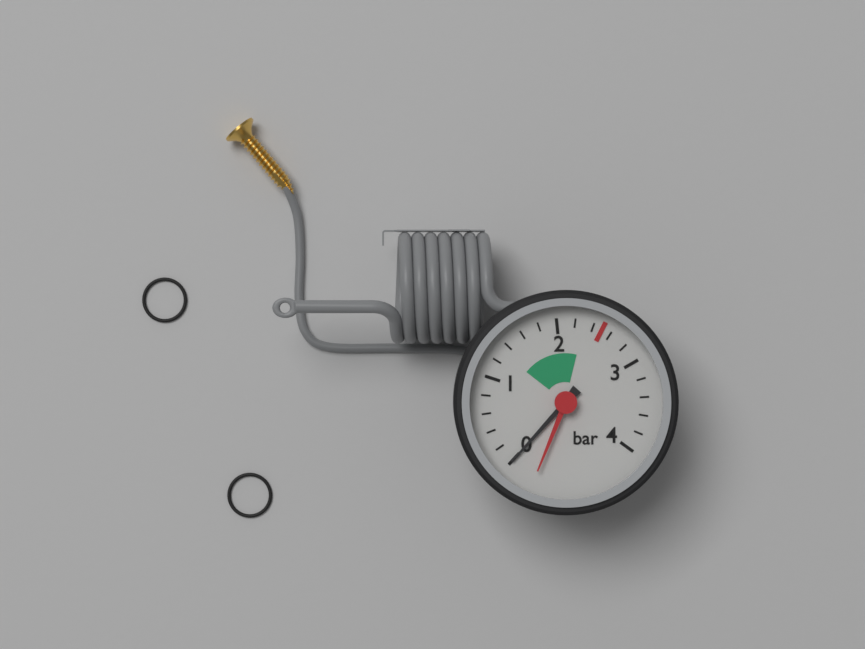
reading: 0.0 bar
